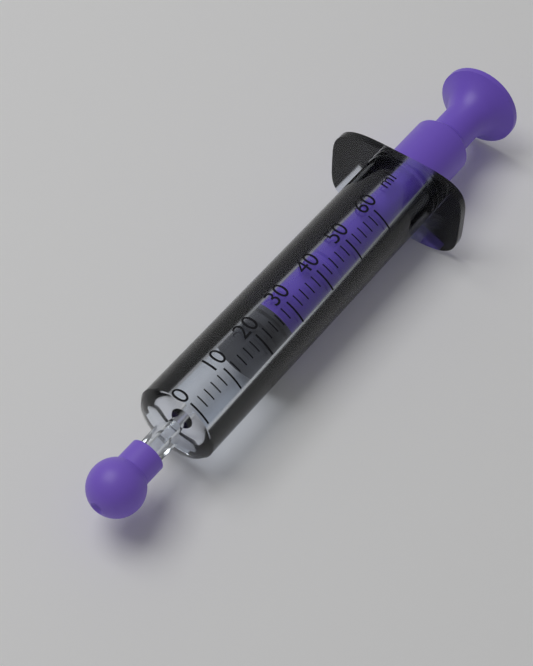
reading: 20 ml
